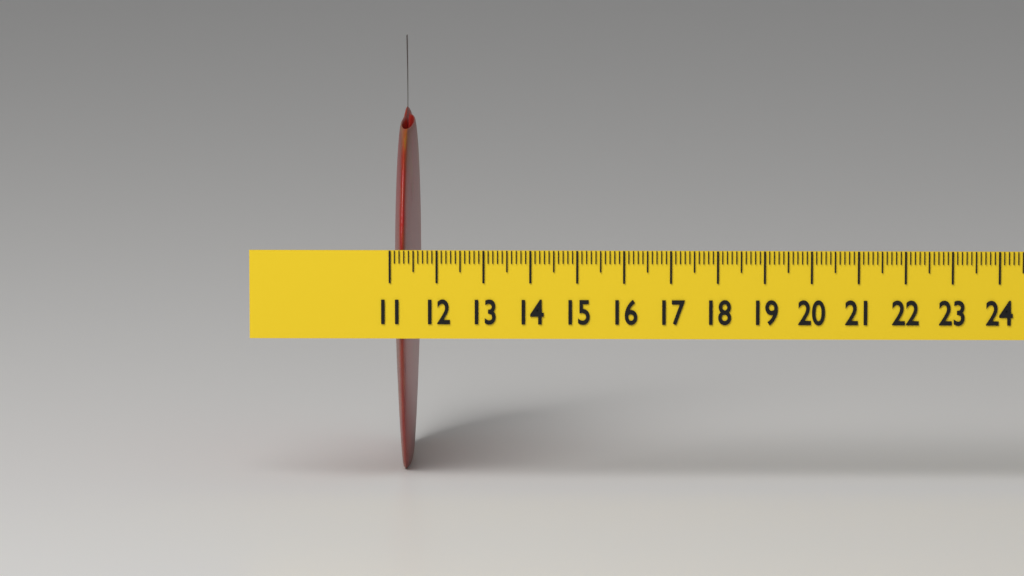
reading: 11.5 (no unit)
